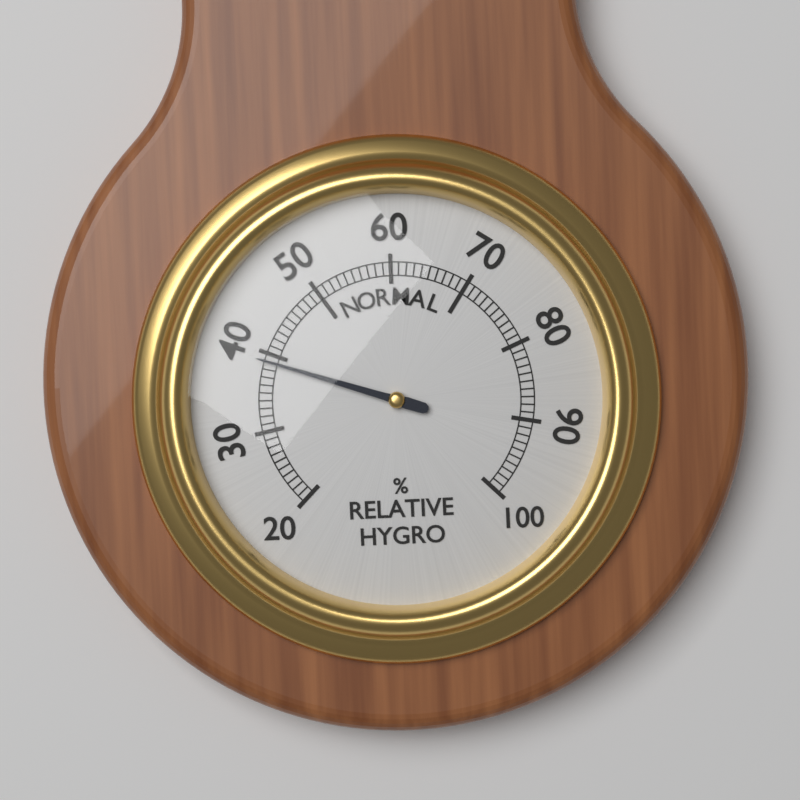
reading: 39 %
